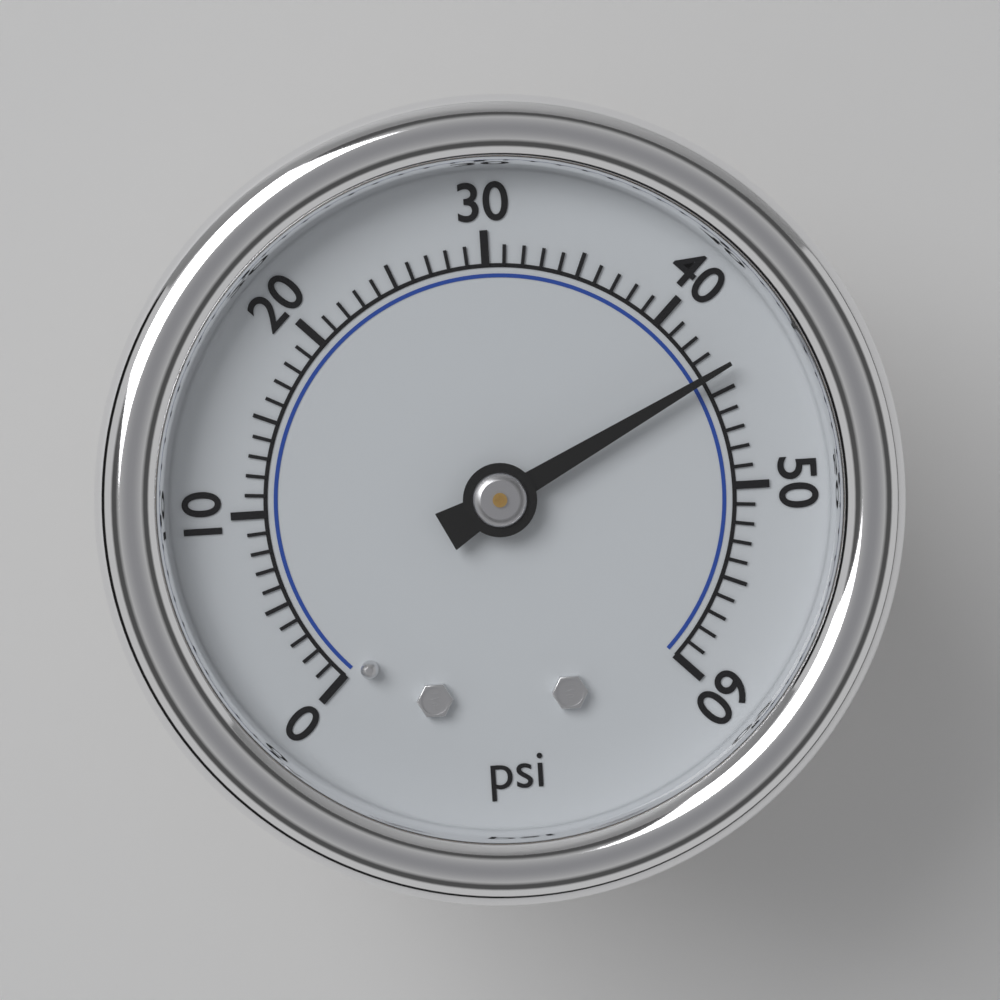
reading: 44 psi
